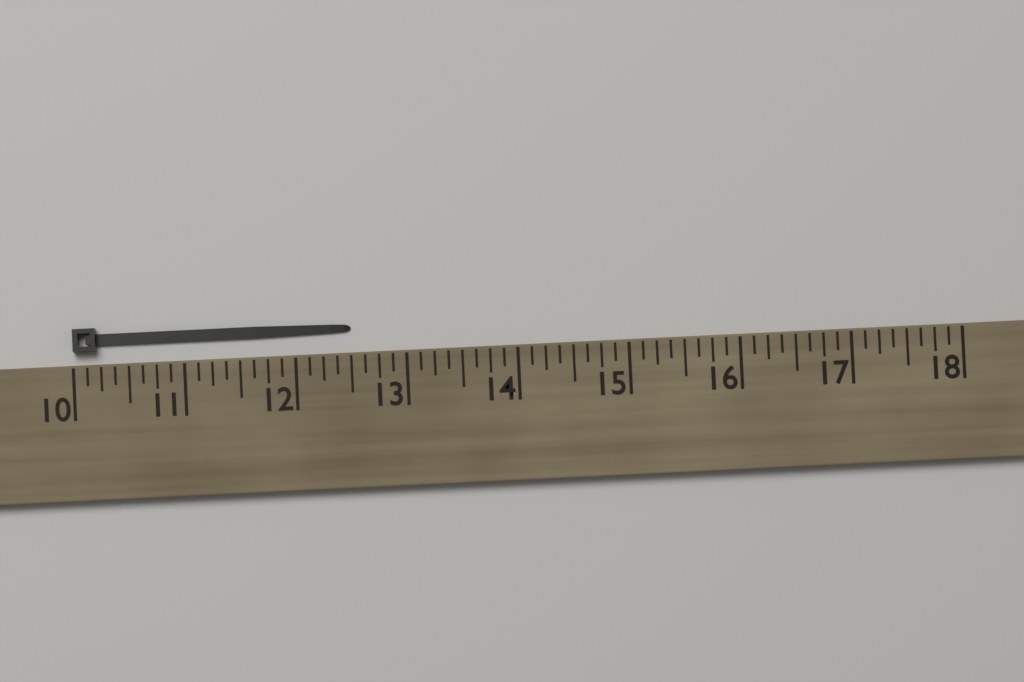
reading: 12.500 (no unit)
